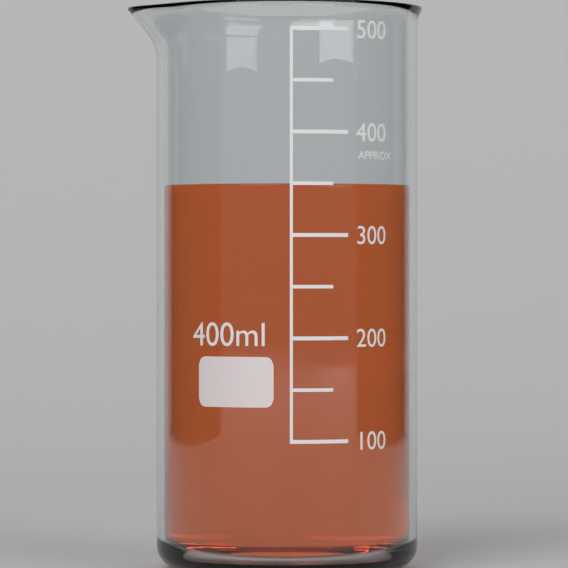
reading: 350 ml
